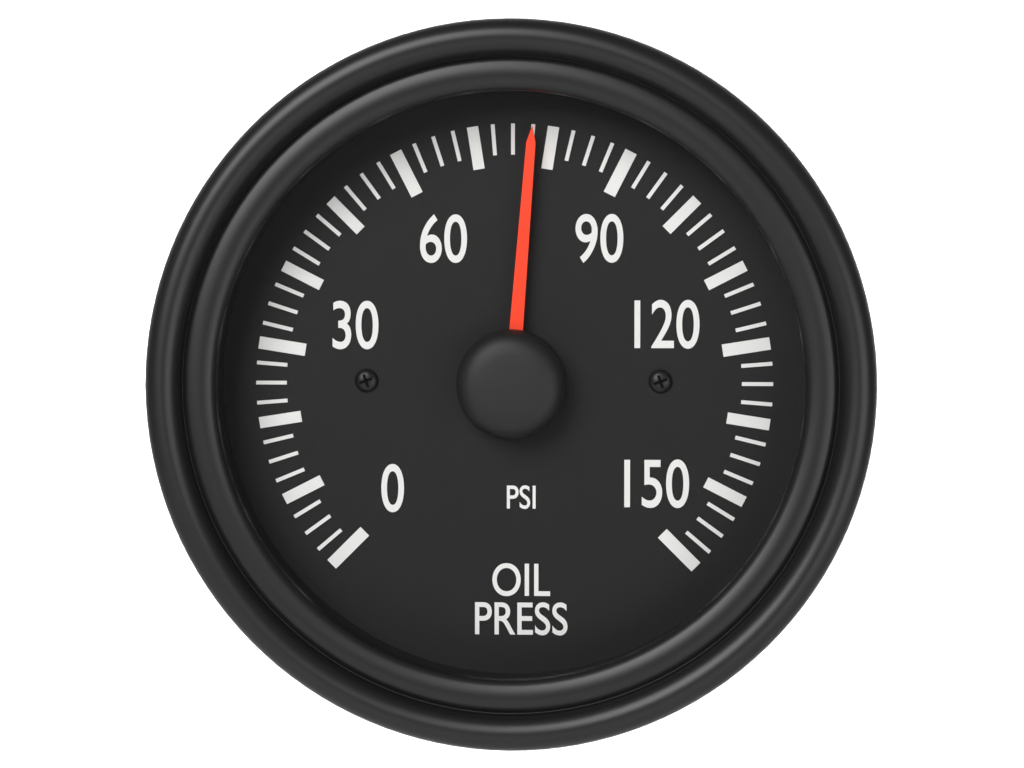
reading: 77.5 psi
